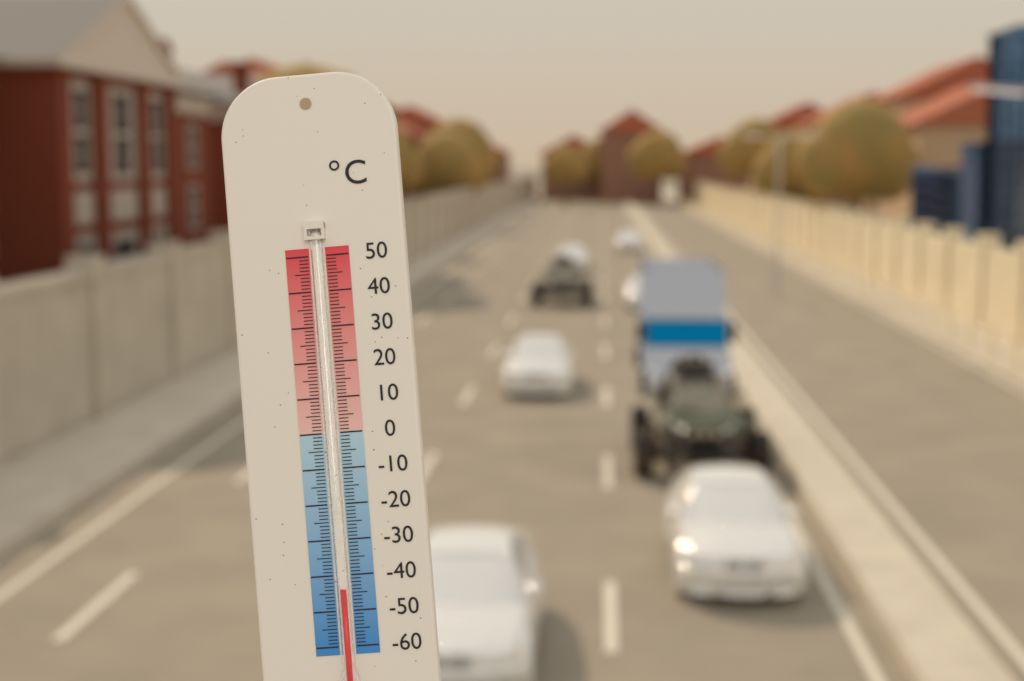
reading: -44 °C
